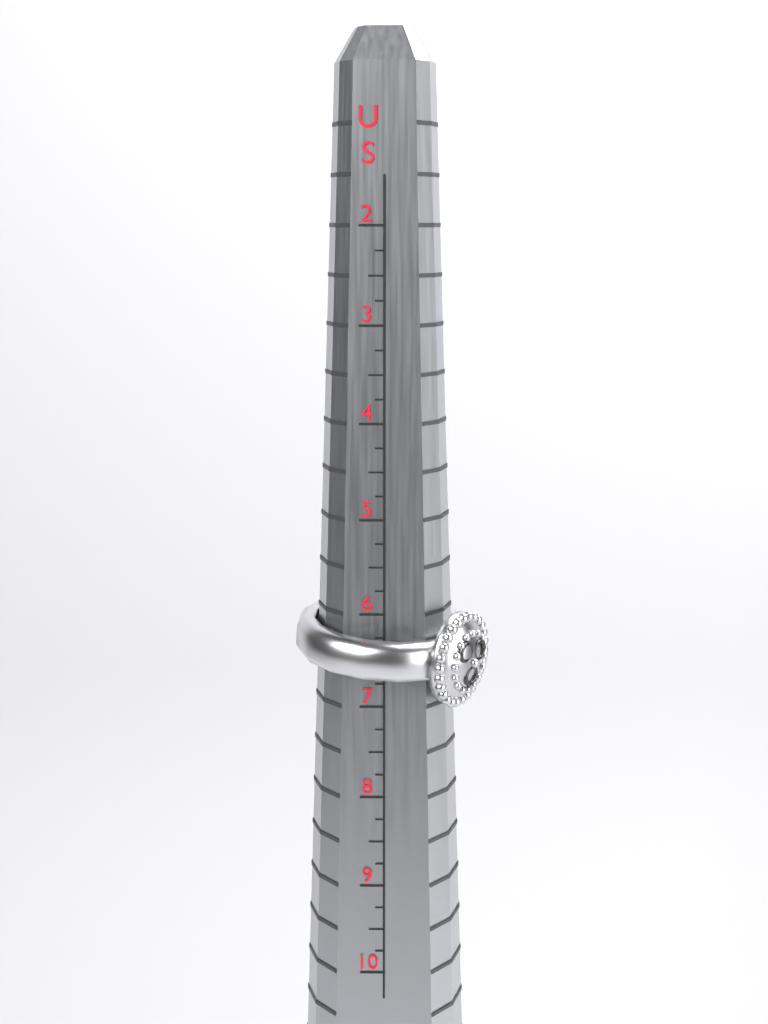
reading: 7.00 US
